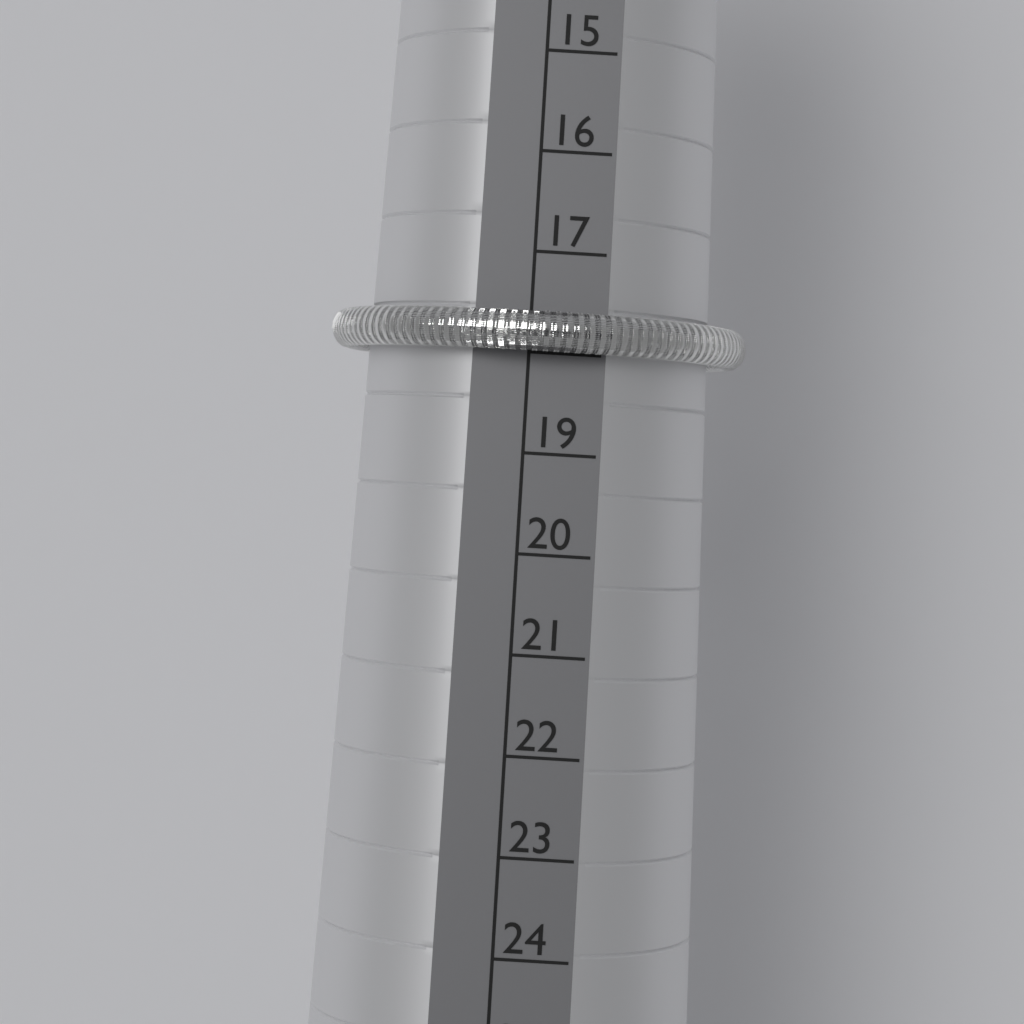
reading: 18 (no unit)
